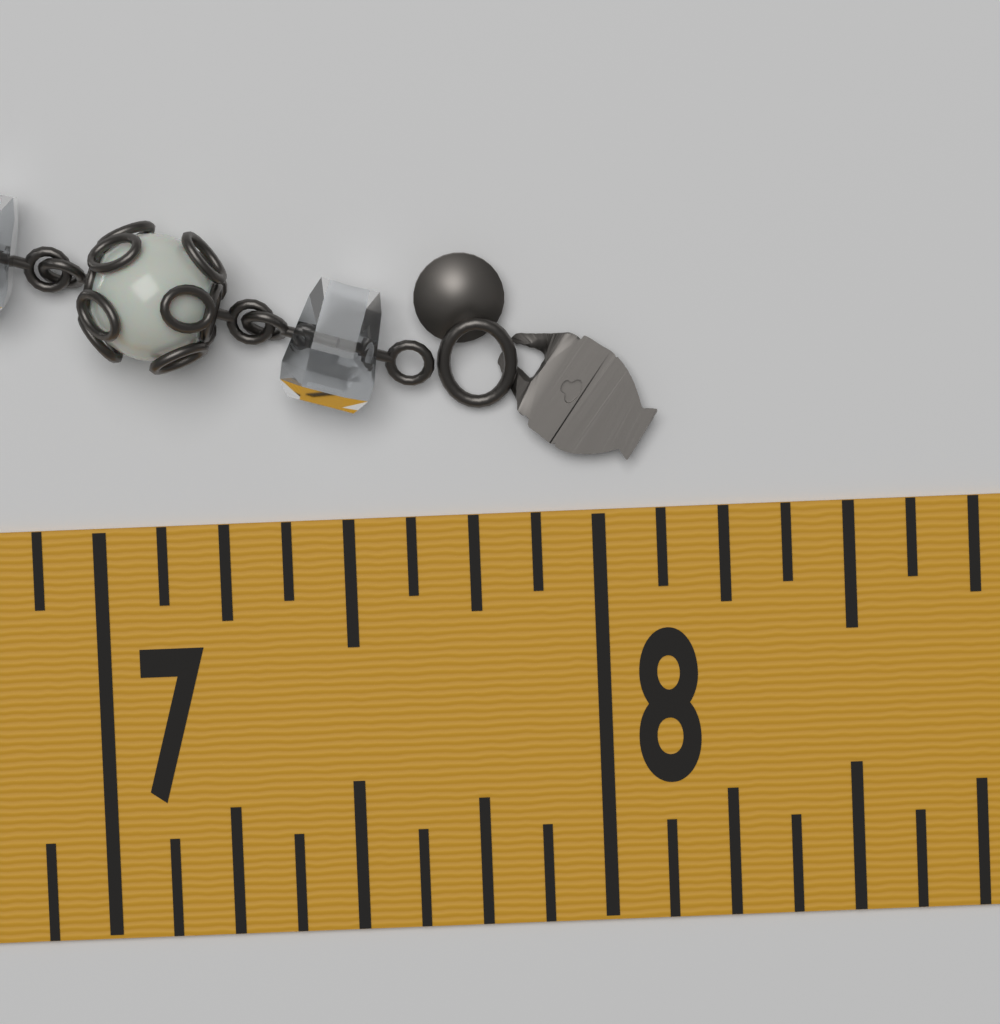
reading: 8.125 in
